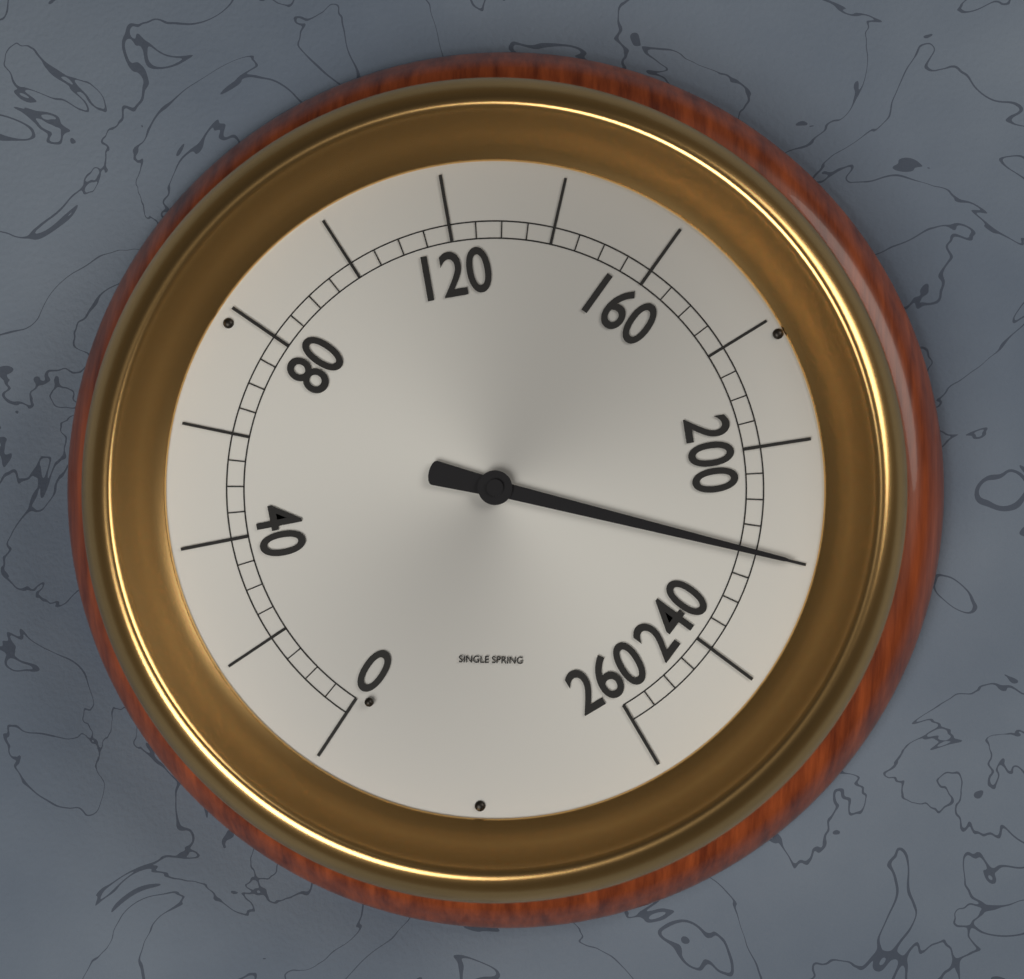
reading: 220 (no unit)
